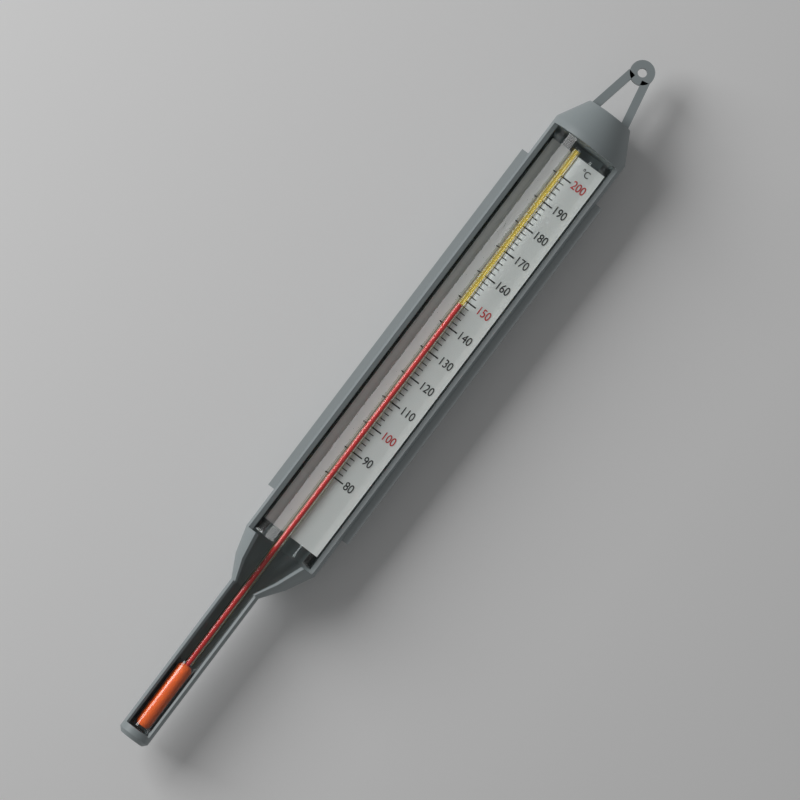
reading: 148 °C
